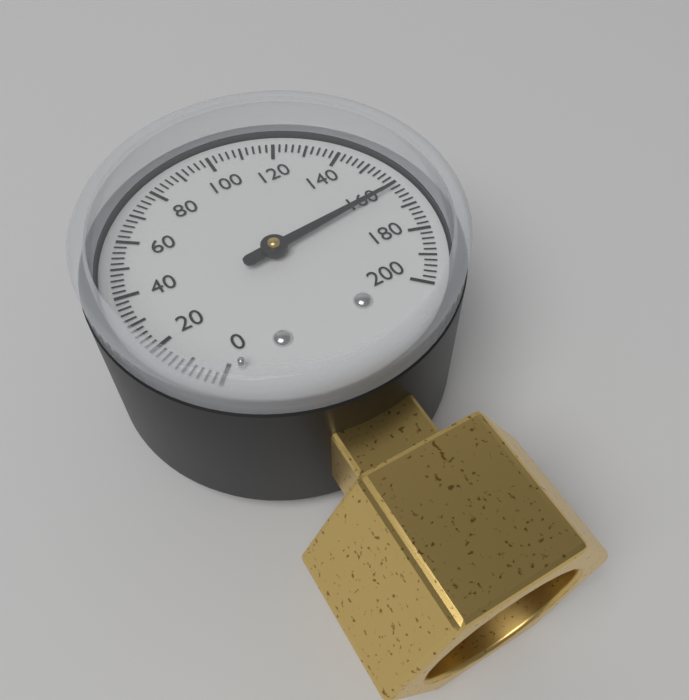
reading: 162 (no unit)
